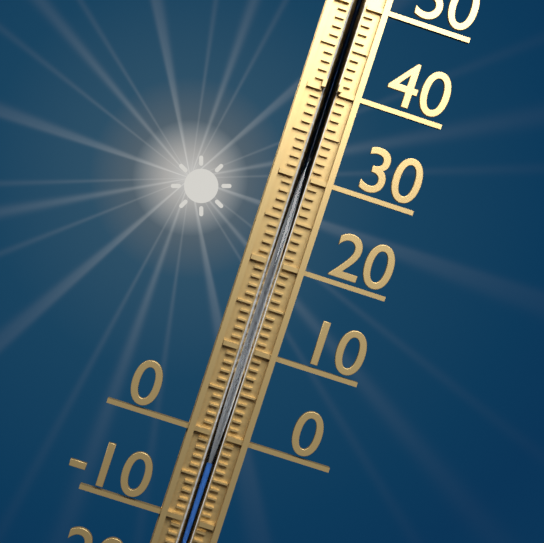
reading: -3 °C
